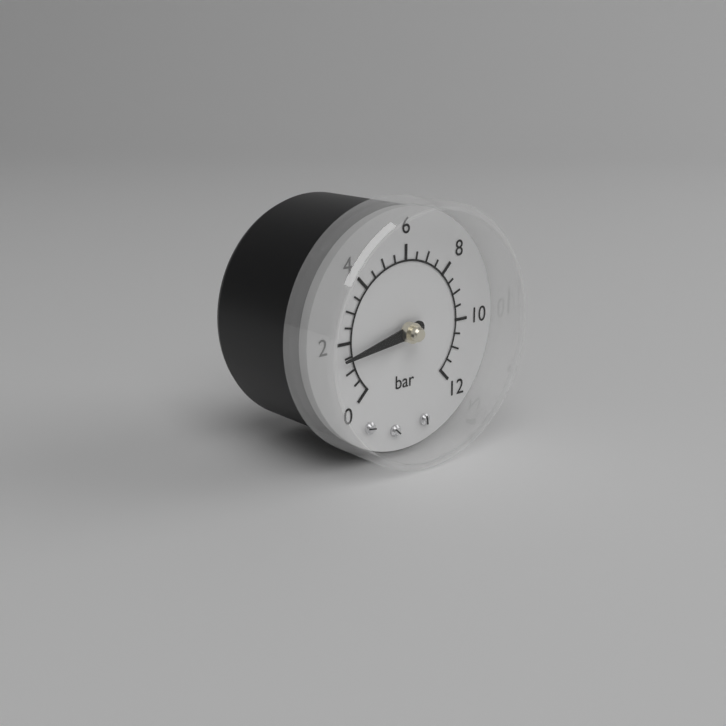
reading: 1.5 bar
